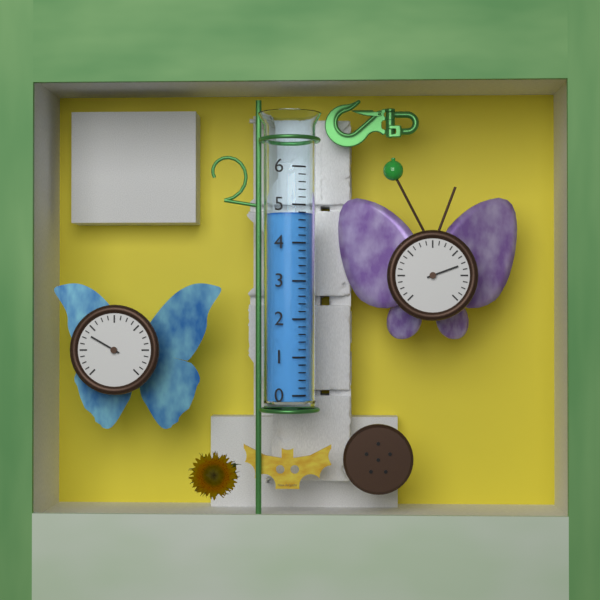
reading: 4.8 (no unit)
